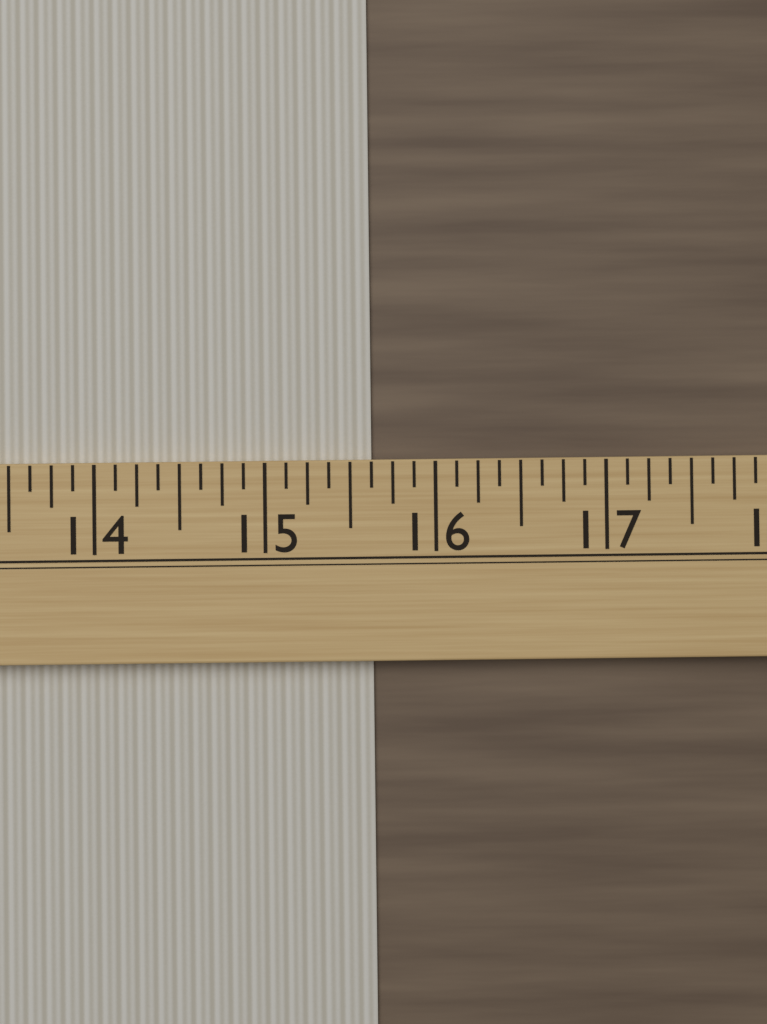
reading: 15.625 (no unit)
